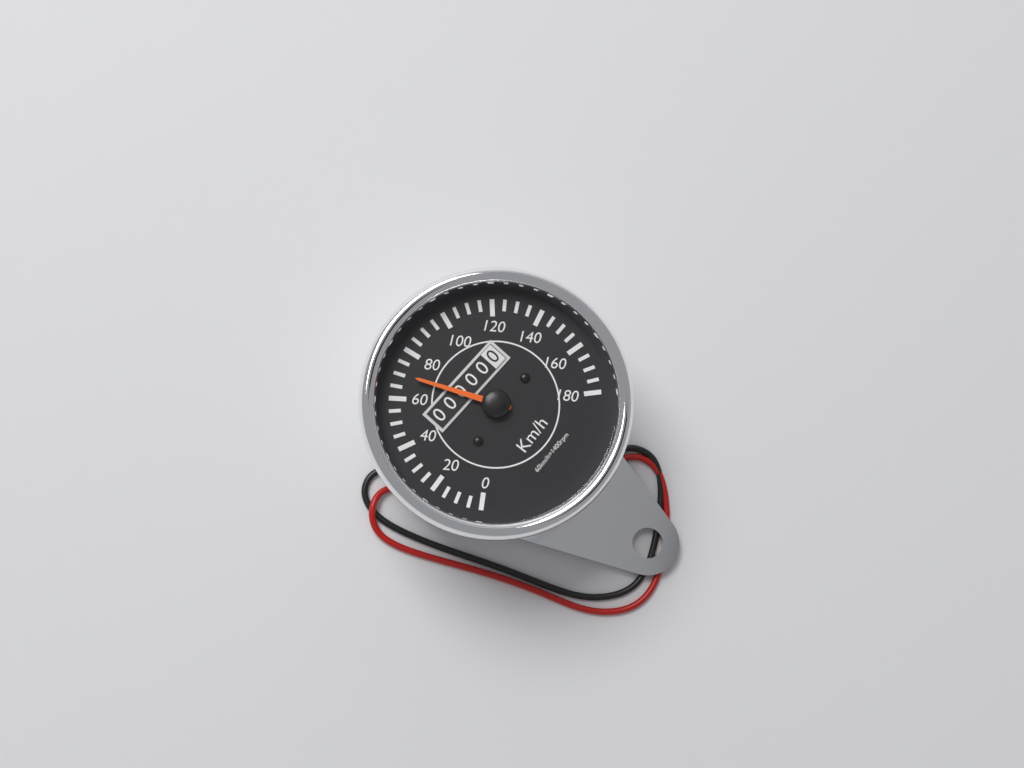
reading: 70 km/h
